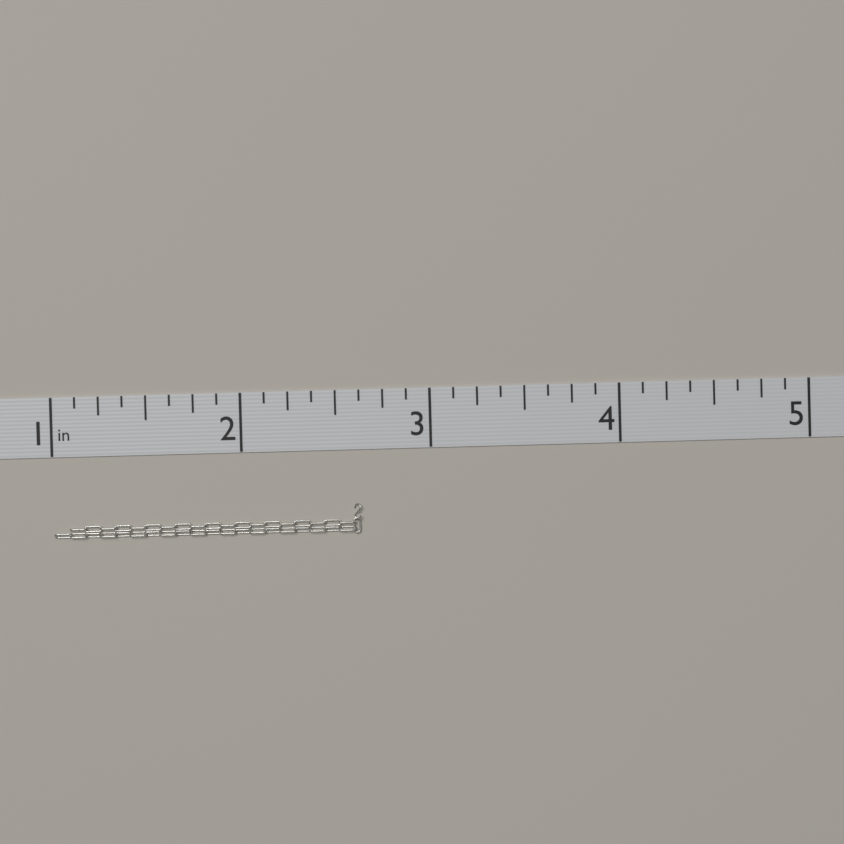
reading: 2.625 in
